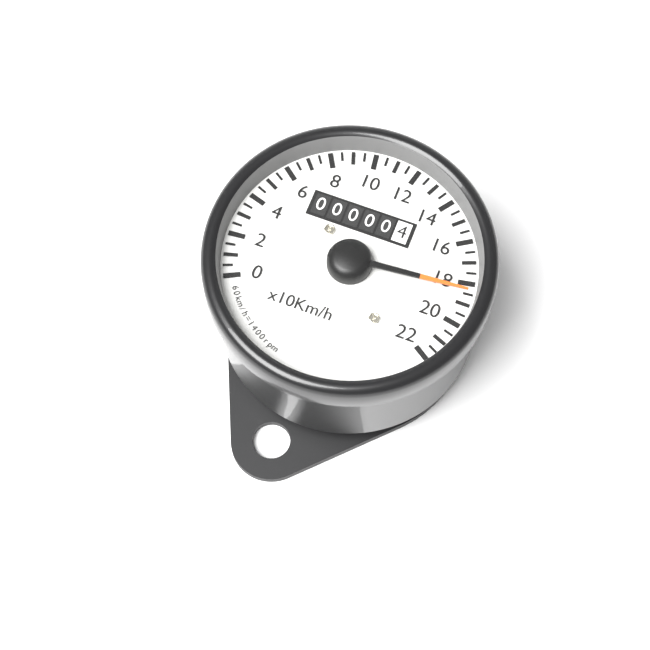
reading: 18.5 x10 km/h
